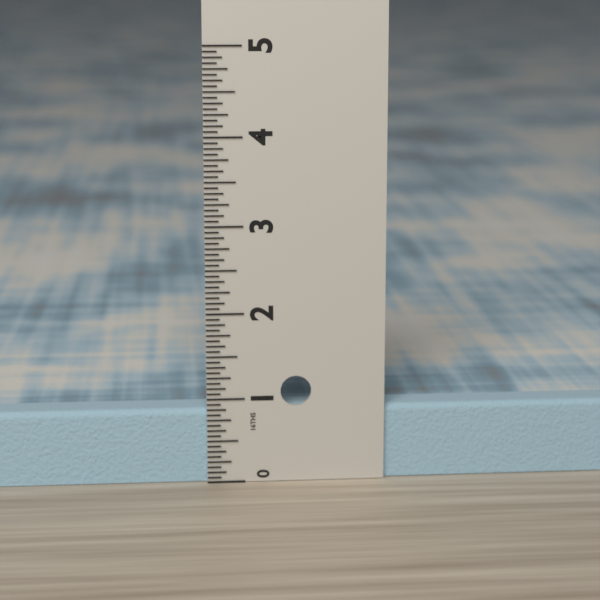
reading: 0.8750 in
